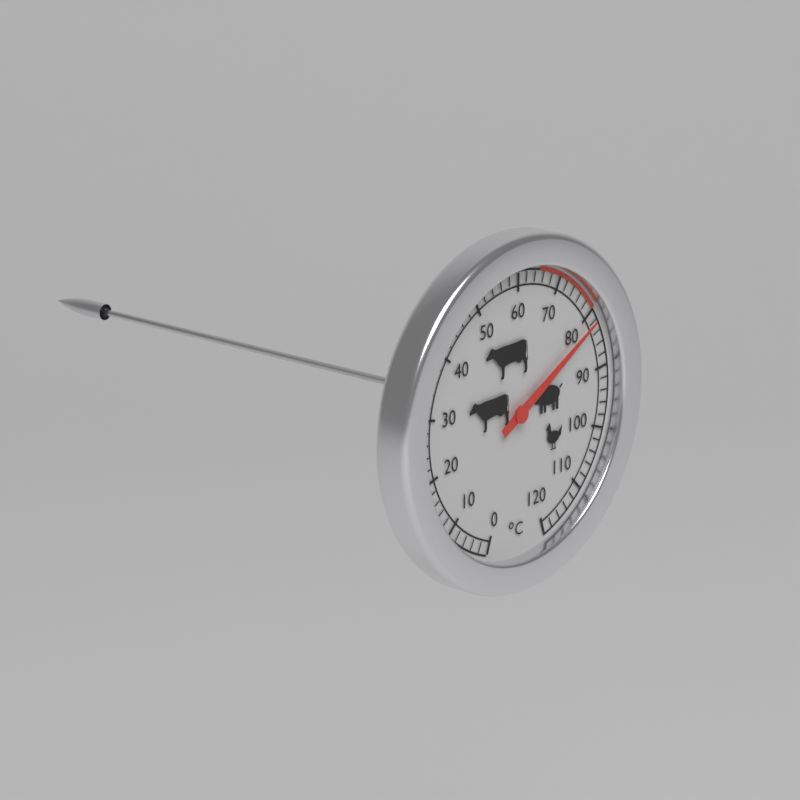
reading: 82 °C
